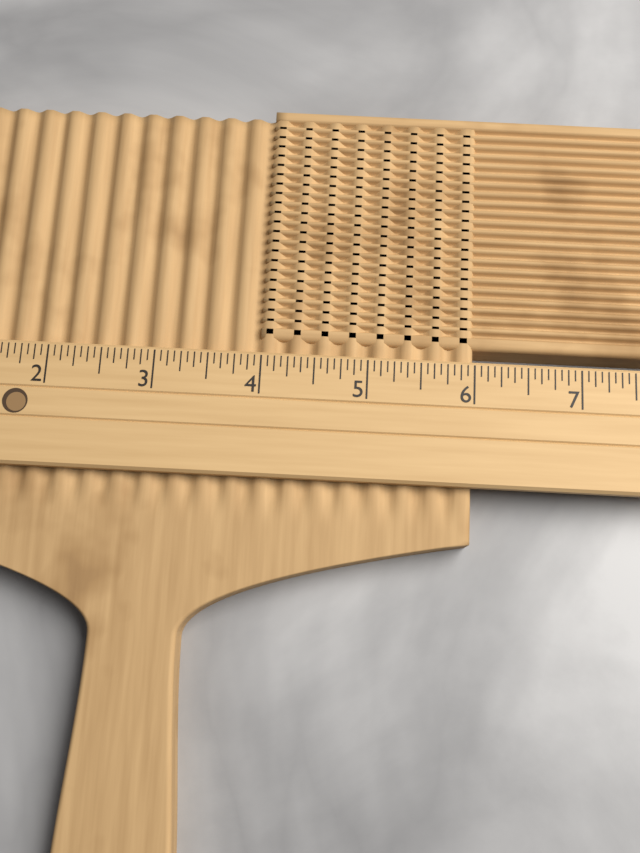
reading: 6.0000 (no unit)
